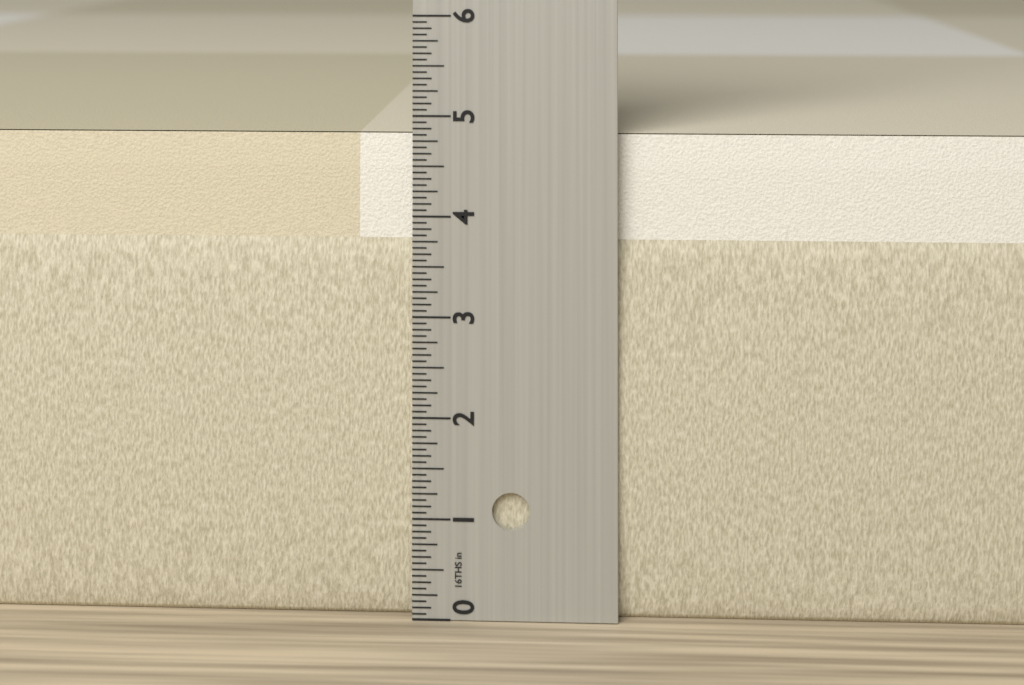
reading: 4.8125 in
